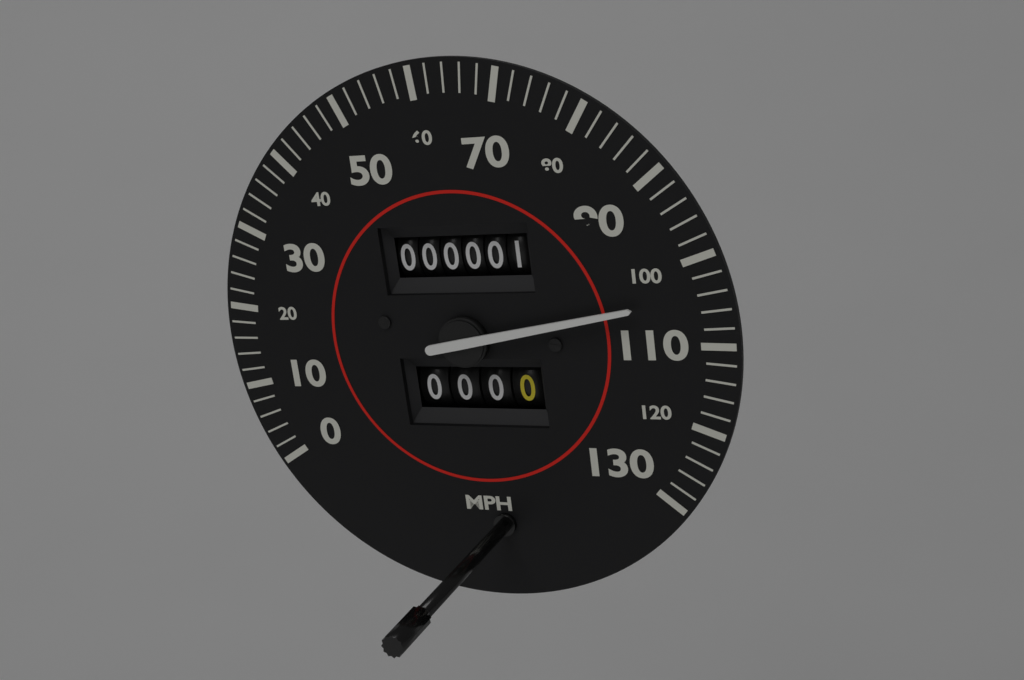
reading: 104 mph
